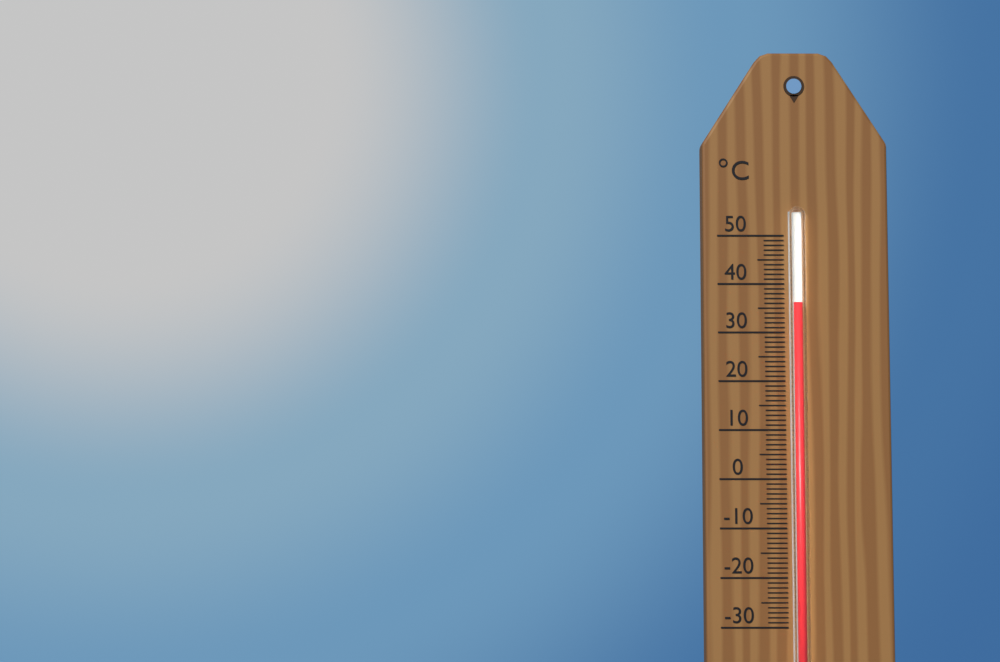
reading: 36 °C
